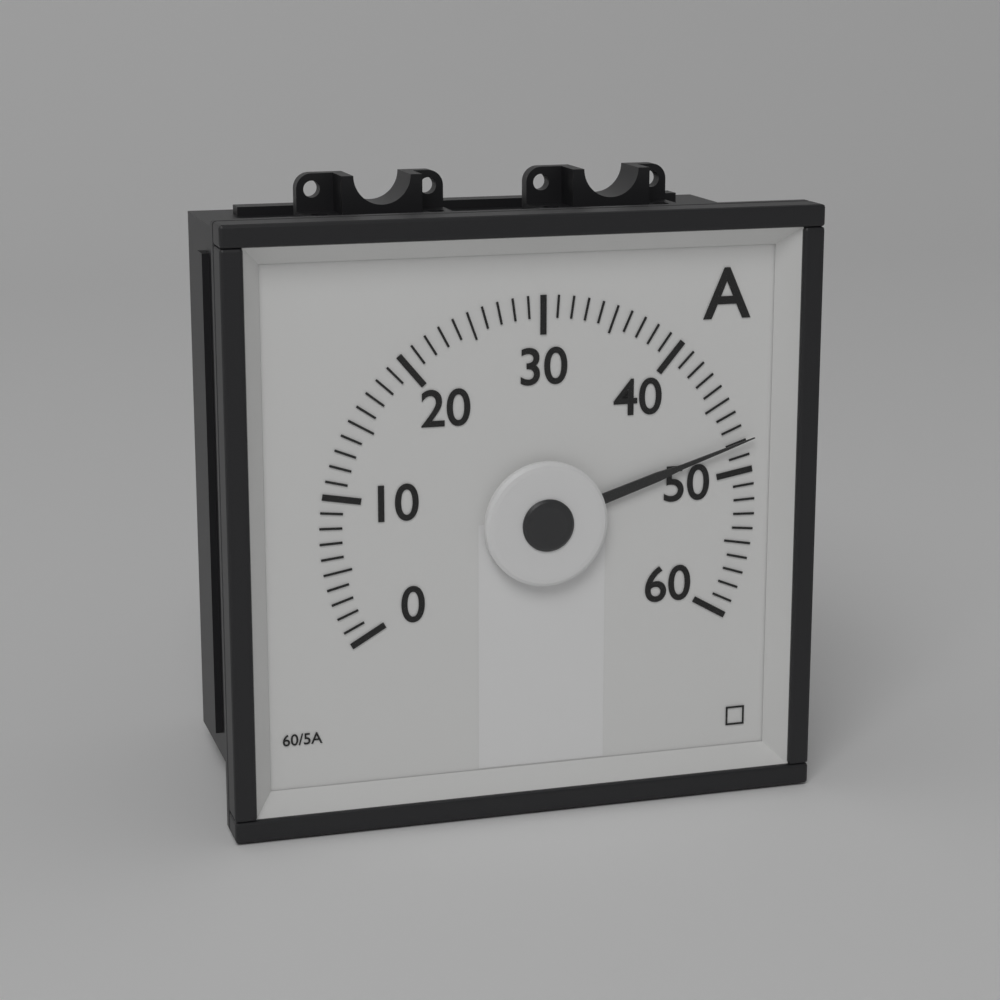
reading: 48 A
